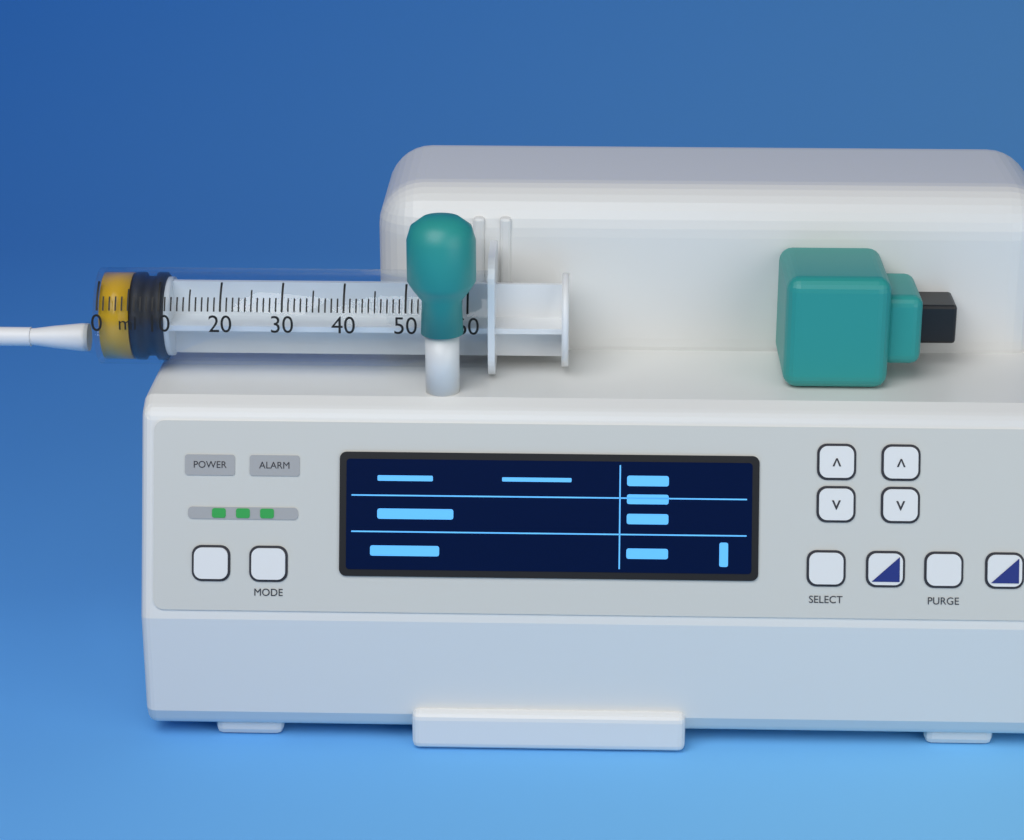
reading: 5 ml
